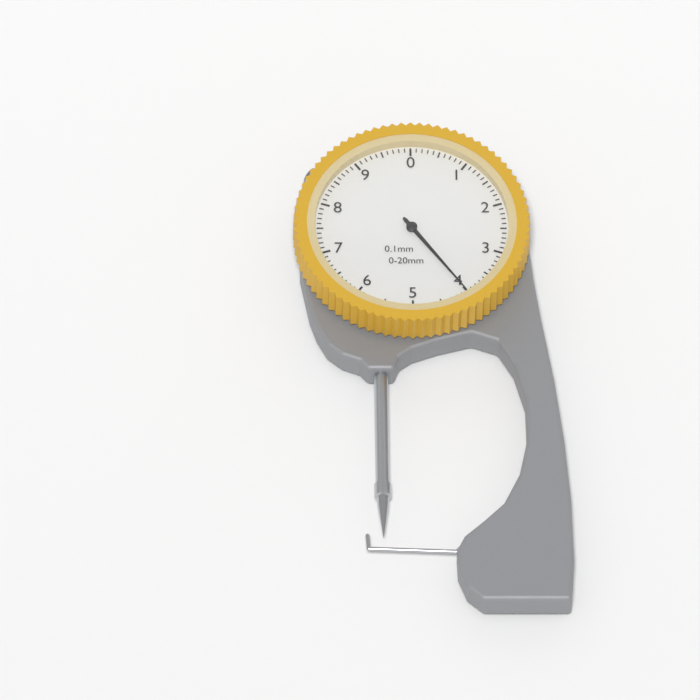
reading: 4.0 mm
